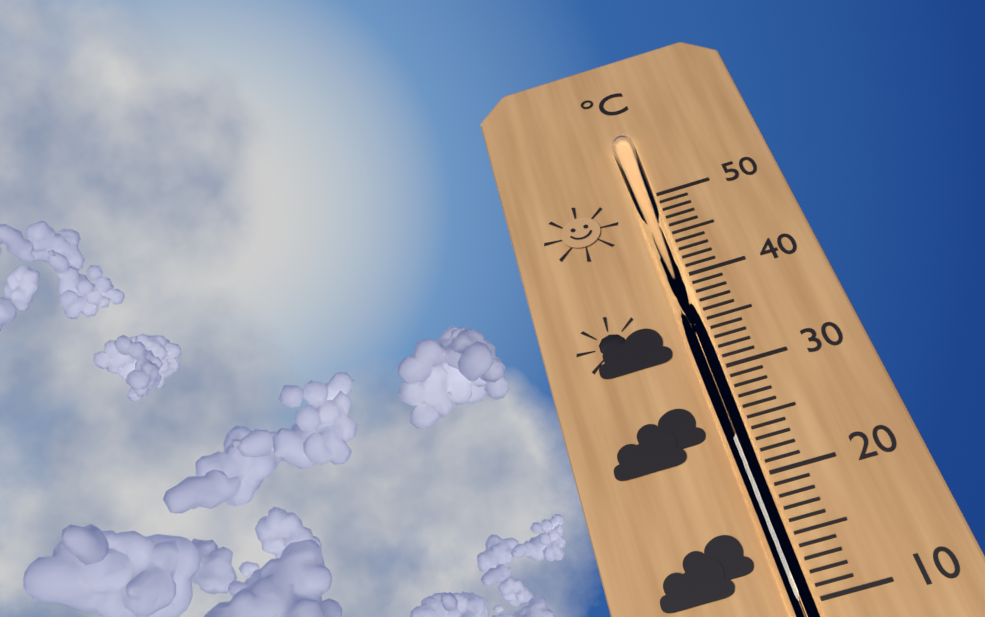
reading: 36 °C
